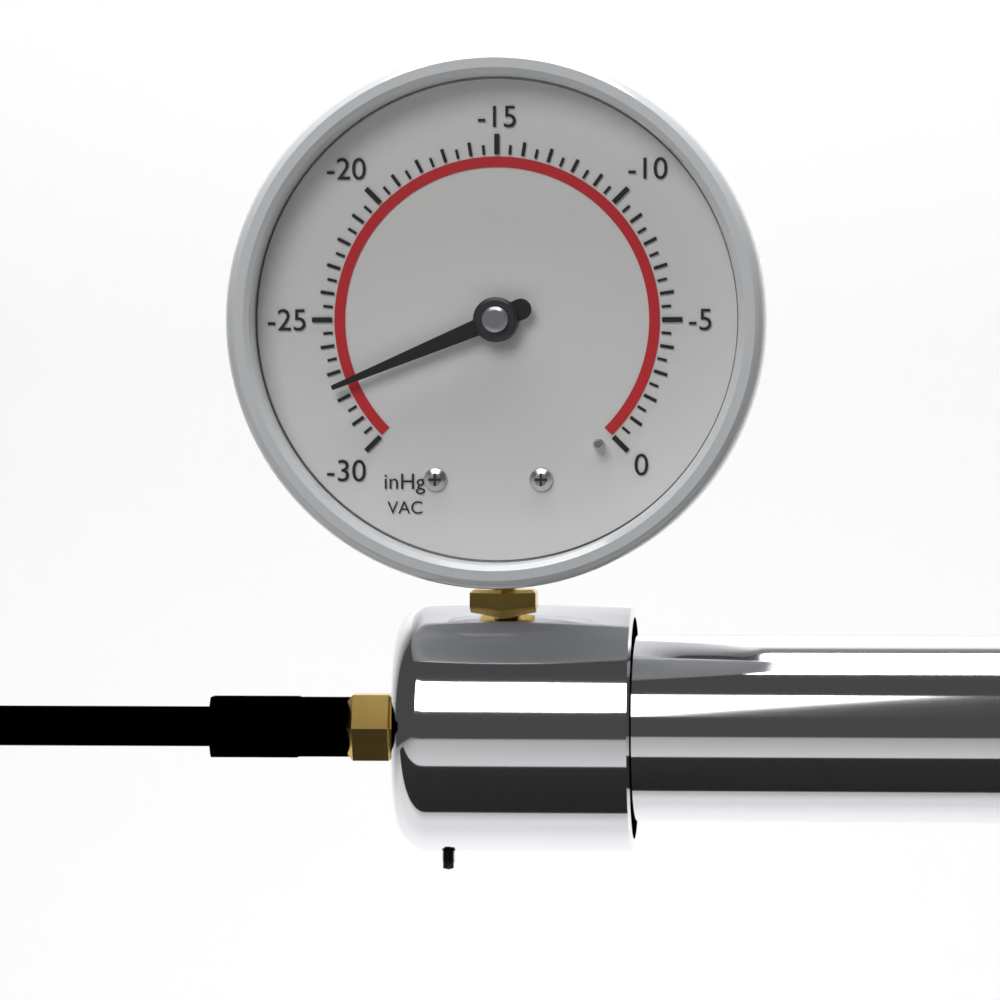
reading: -27.5 inHg
